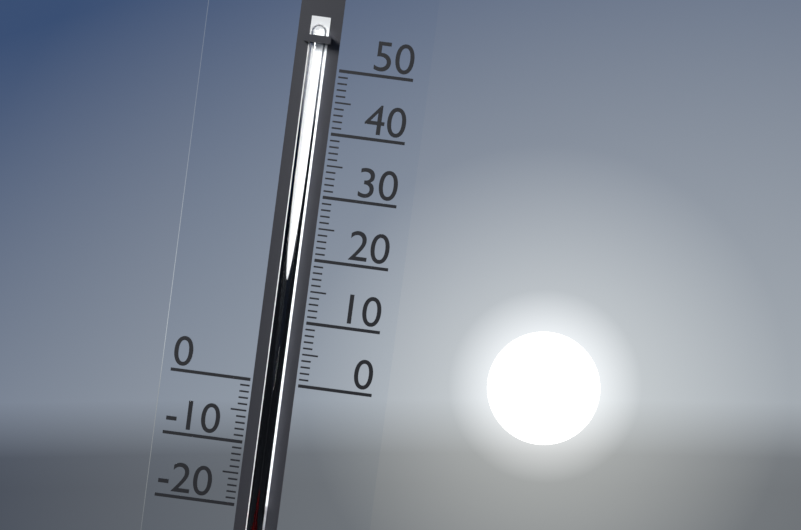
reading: -19 (no unit)
